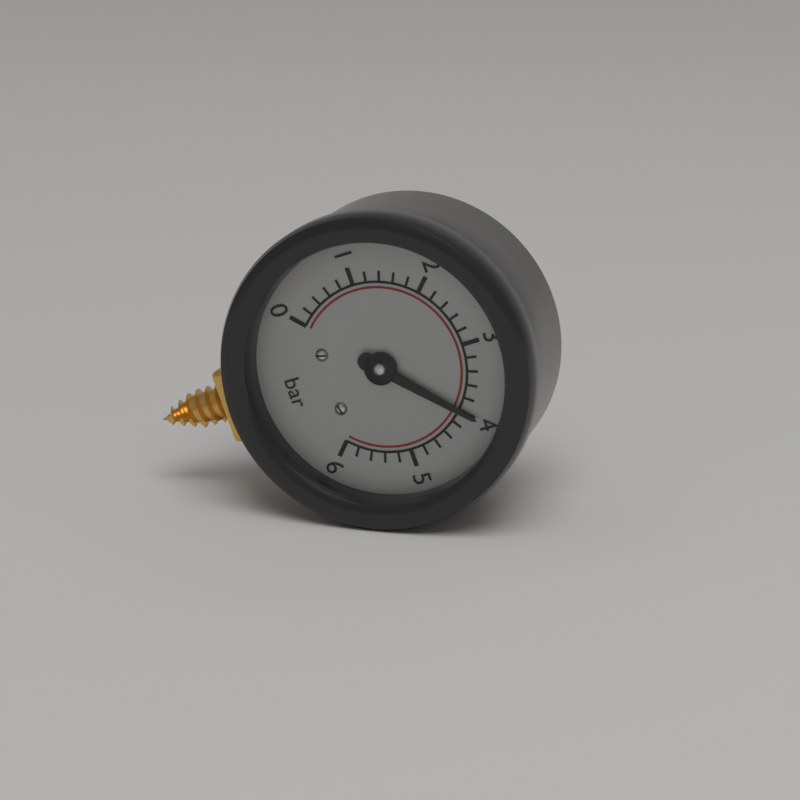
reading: 4.0 bar
